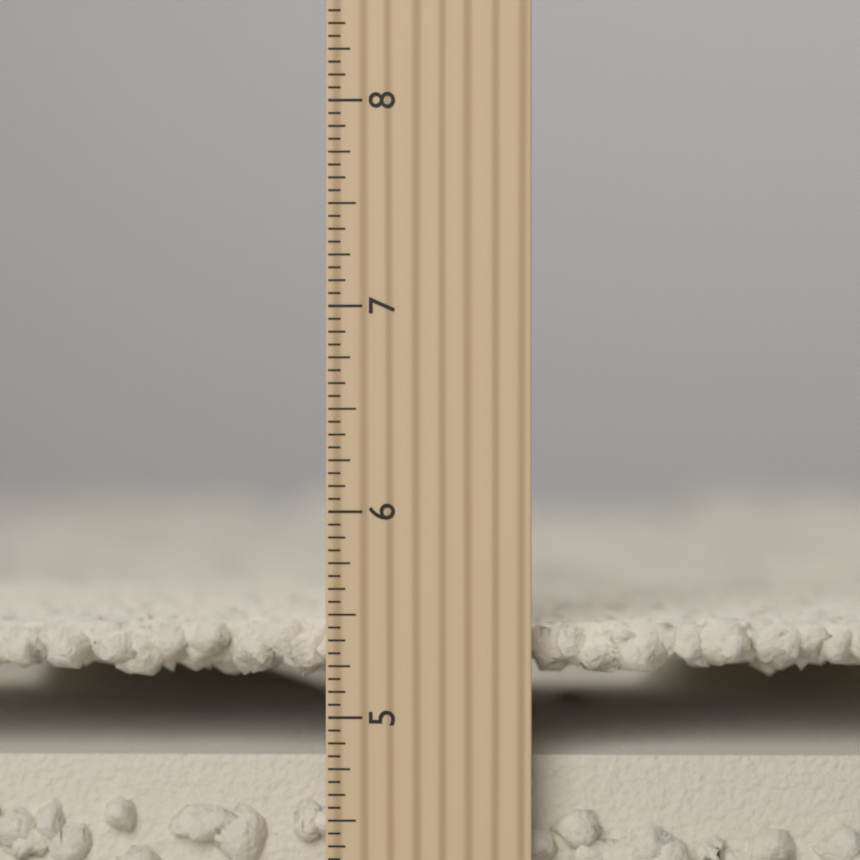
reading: 5.4375 inch
